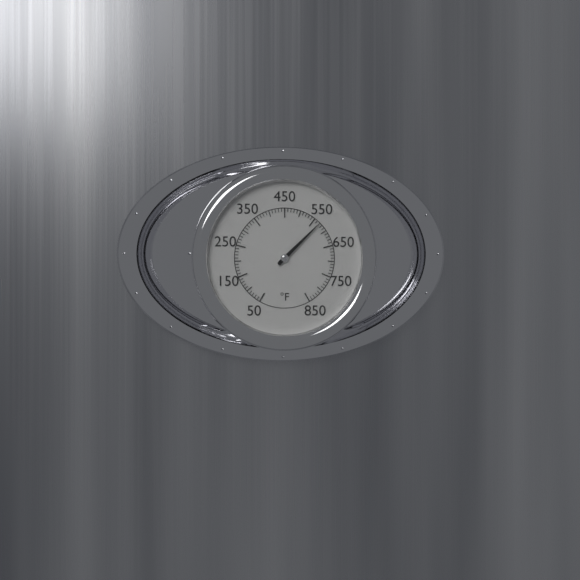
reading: 570 °F
